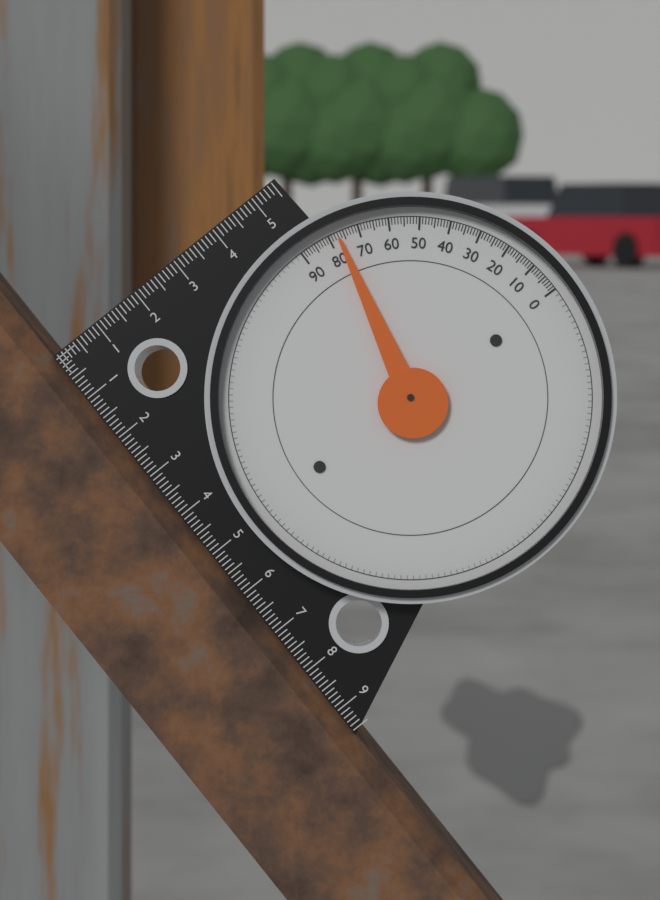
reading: 77 (no unit)
